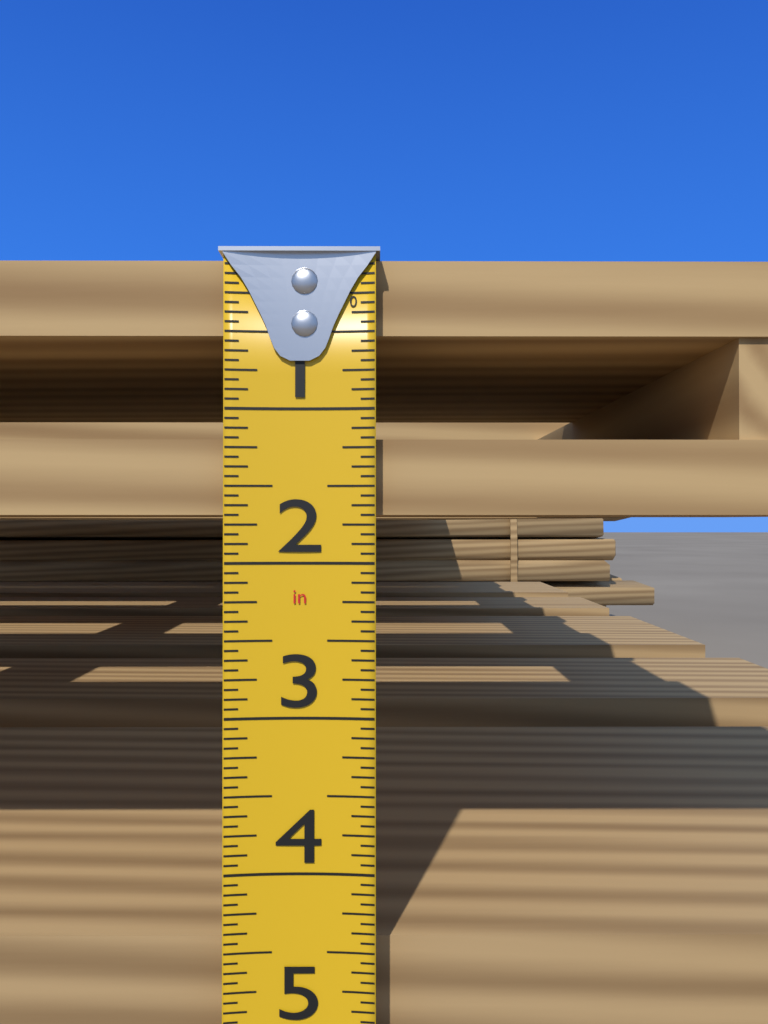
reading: 1.6875 in
